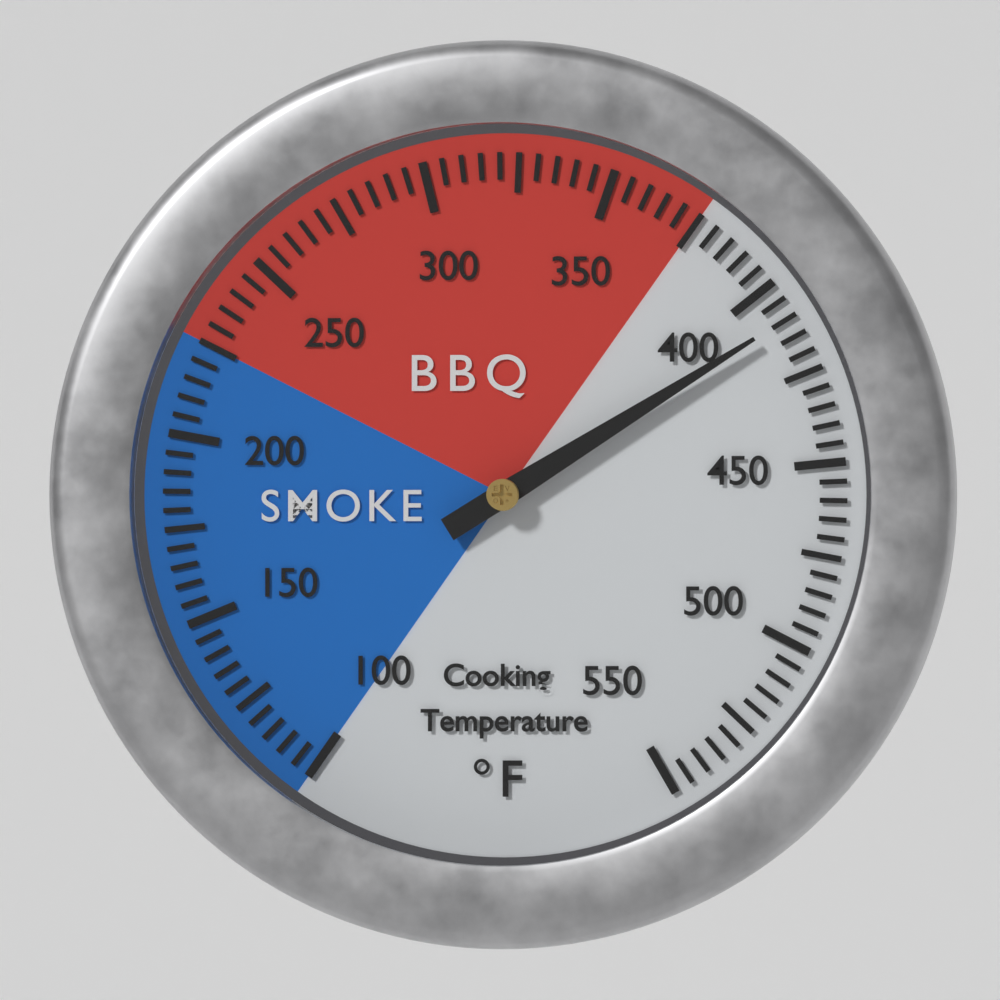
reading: 410 °F
